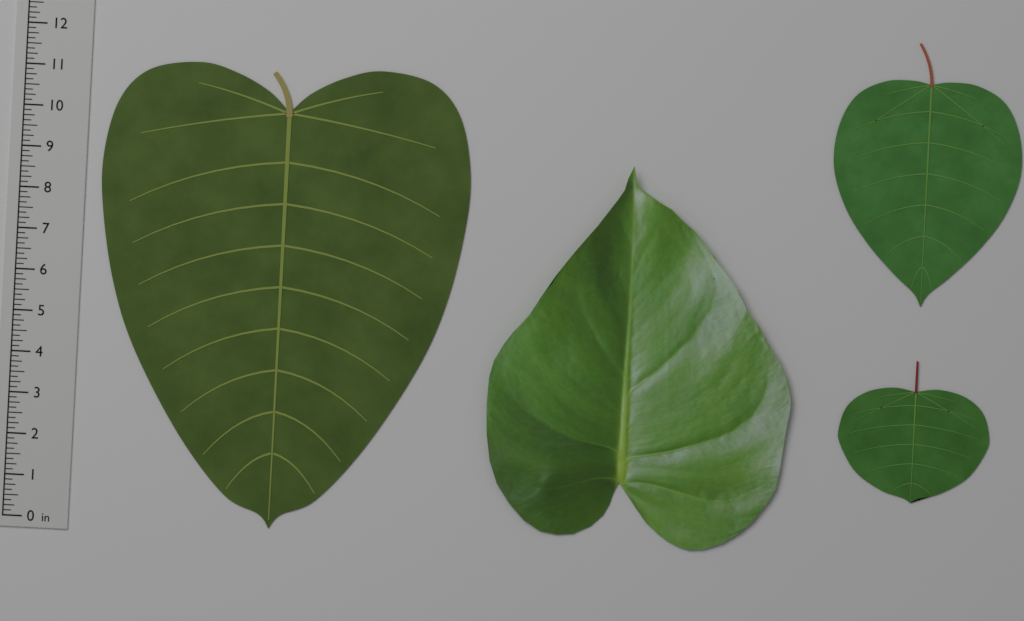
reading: 11.250 in
